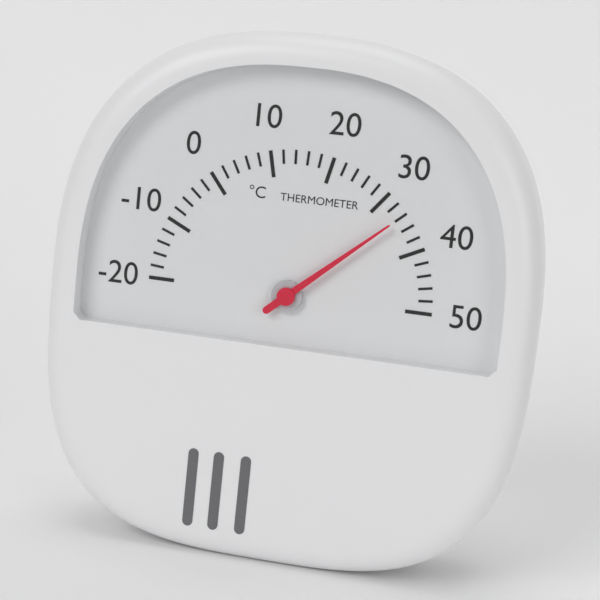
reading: 34 °C
